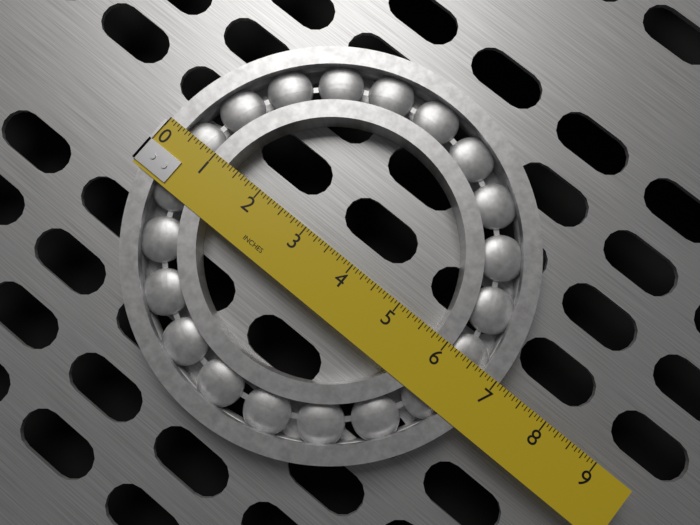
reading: 7.0625 in
